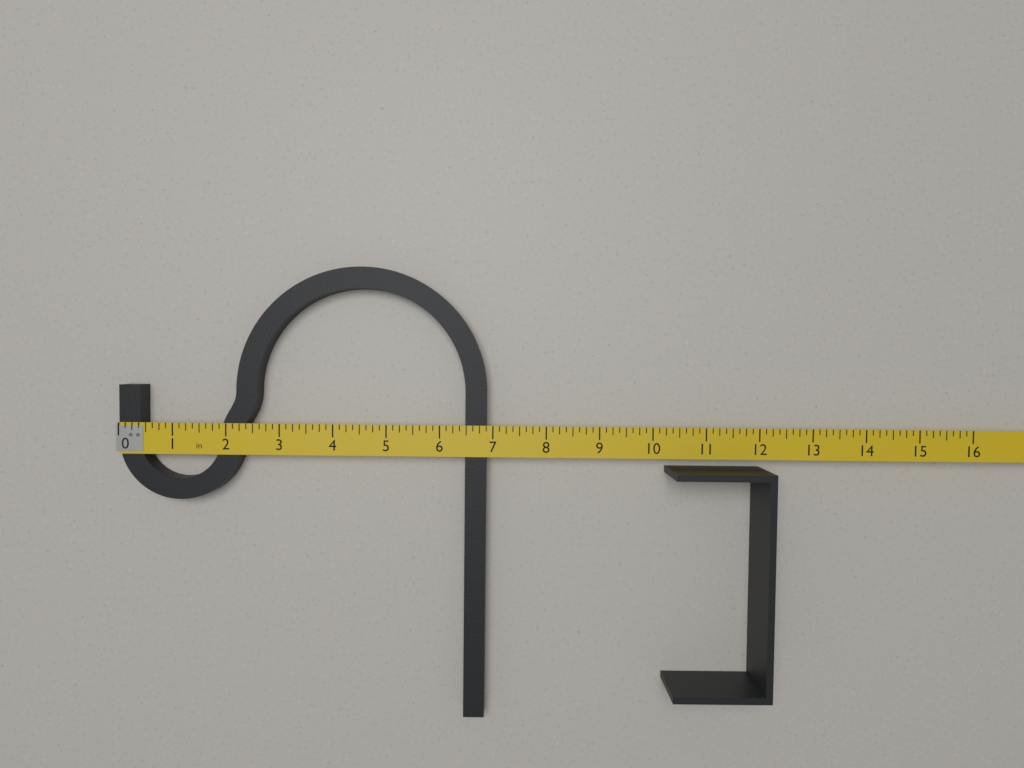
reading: 6.875 in
